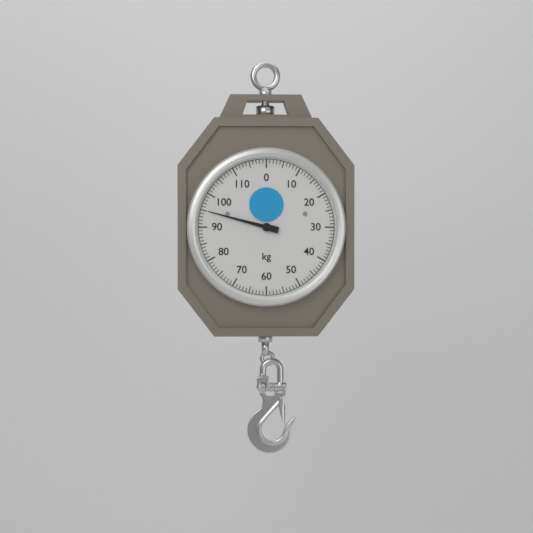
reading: 95 kg
